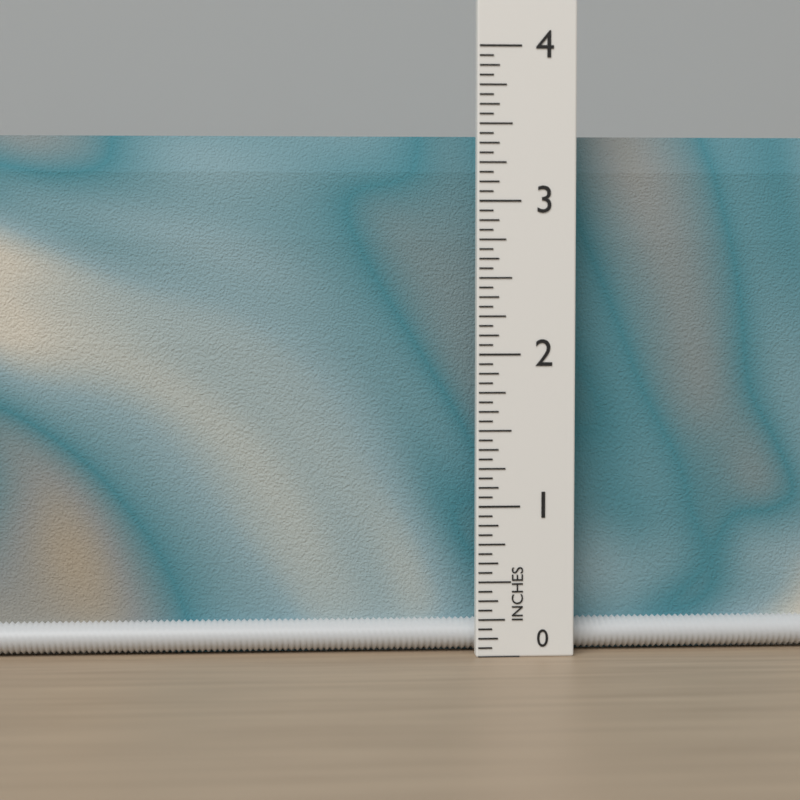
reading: 3.4375 in
